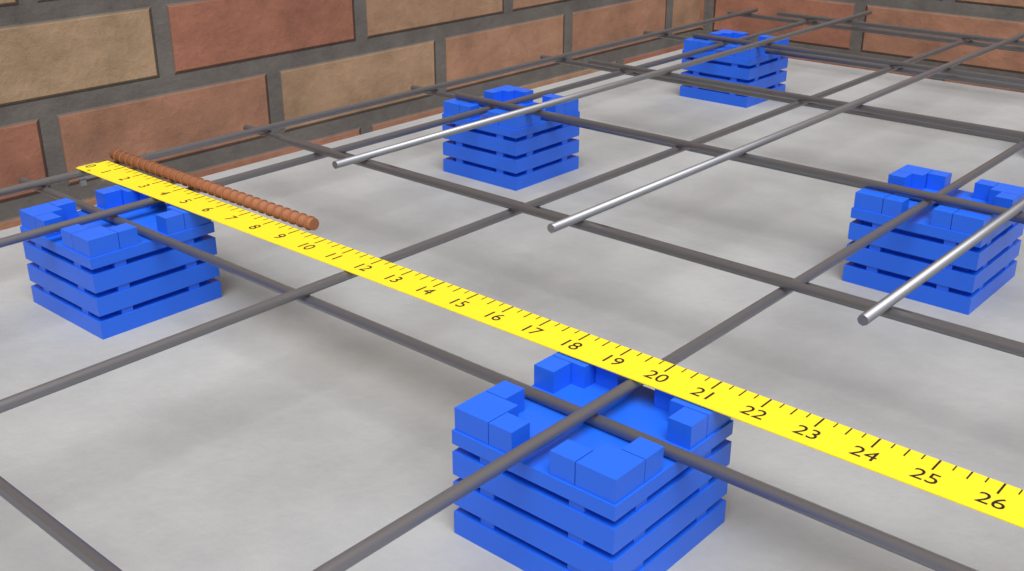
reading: 9.25 in
